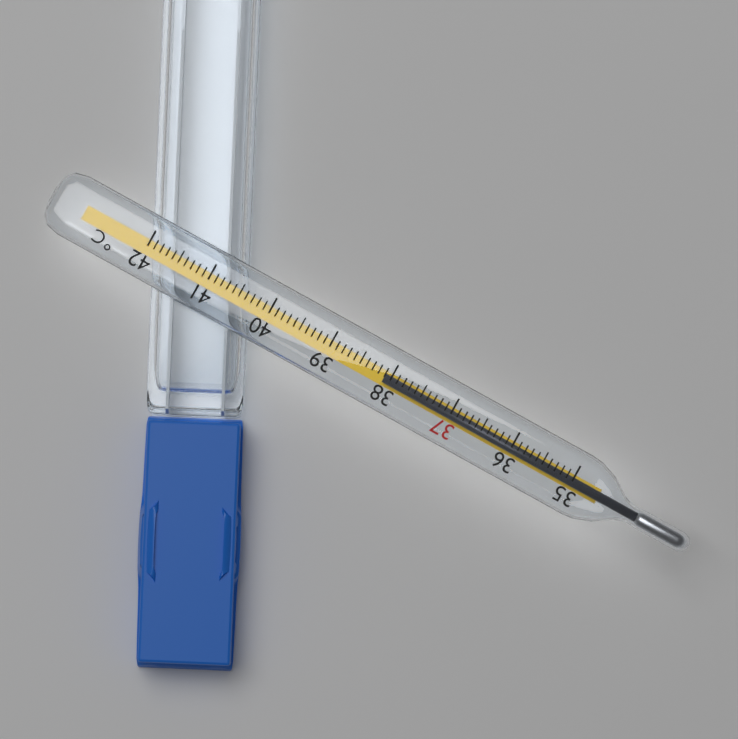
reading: 38.1 °C
